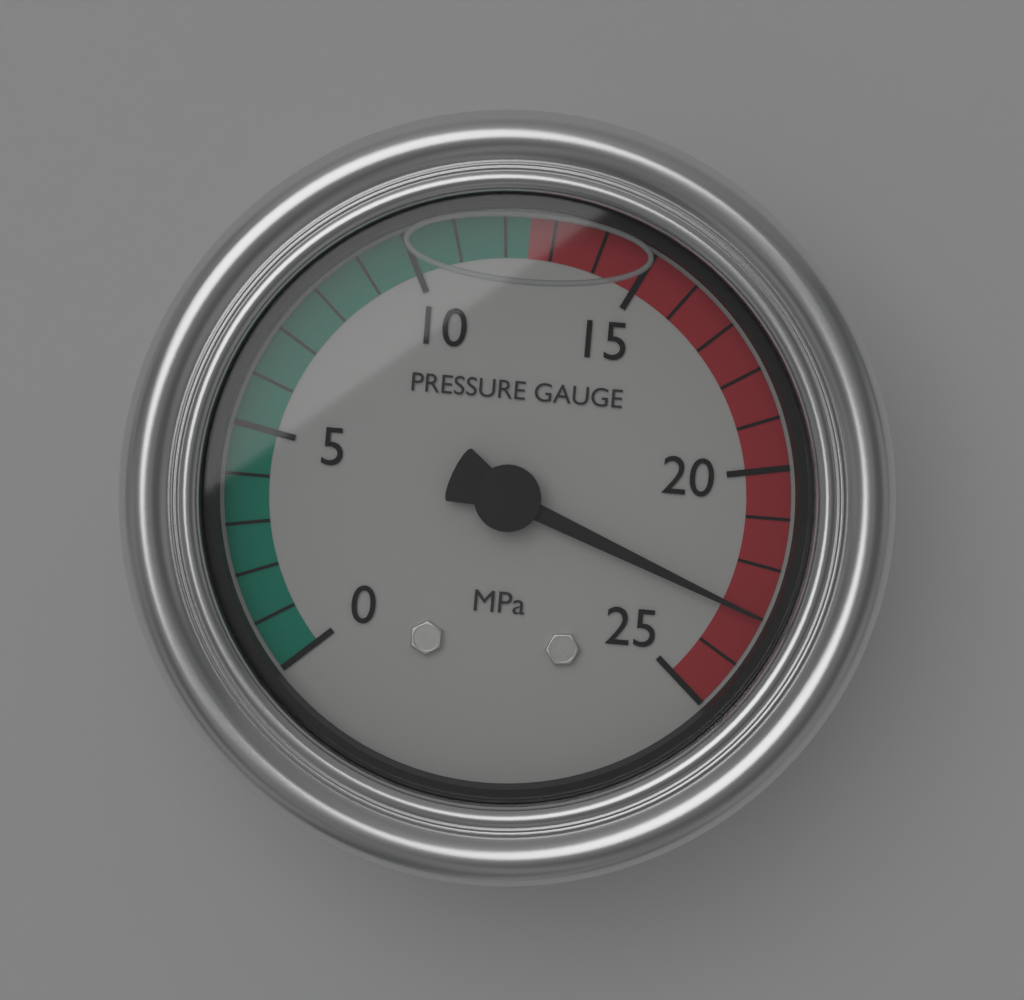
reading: 23 MPa
